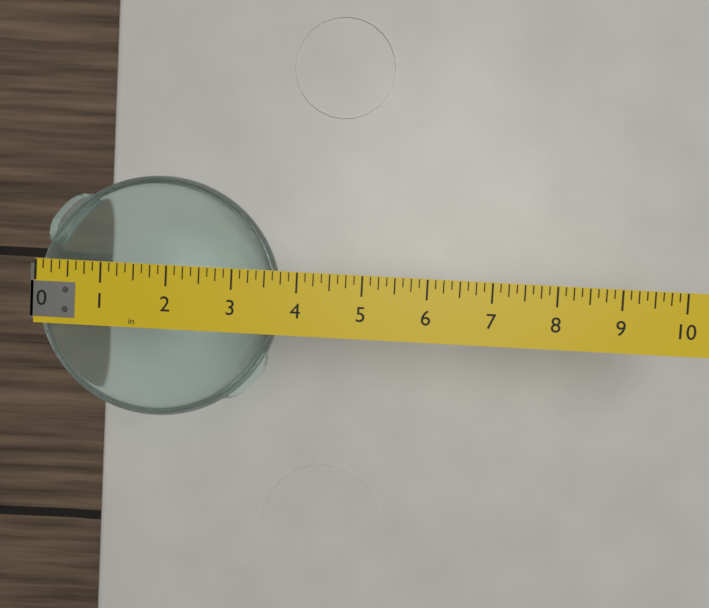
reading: 3.750 in
